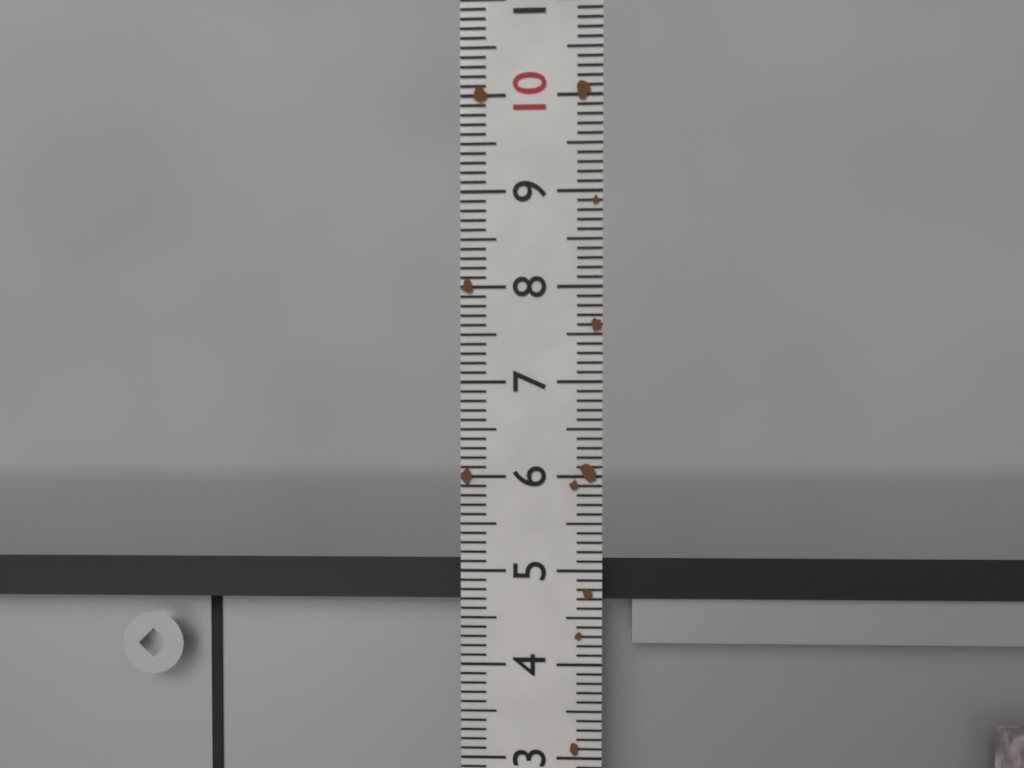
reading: 5.1 (no unit)
